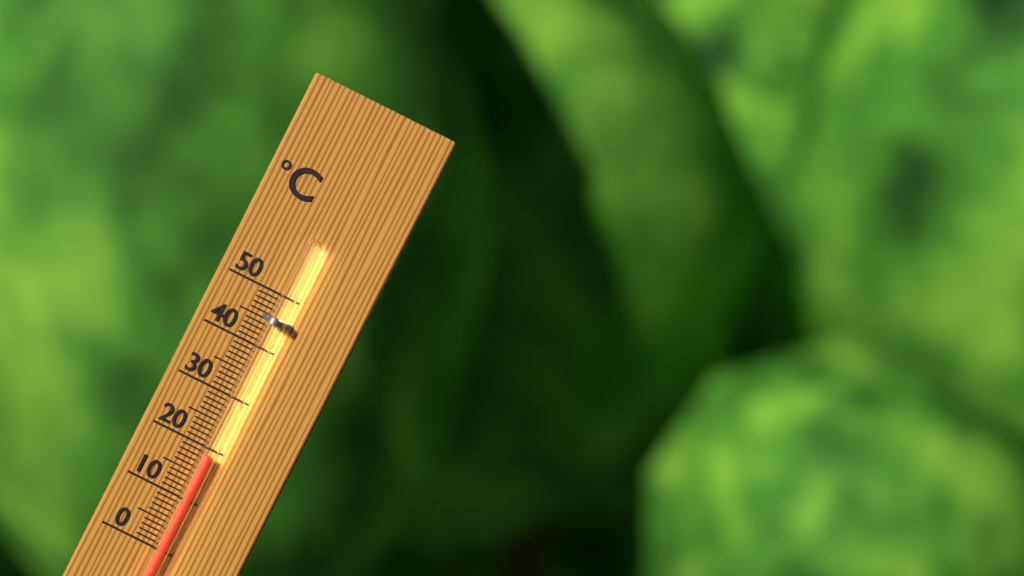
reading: 19 °C
